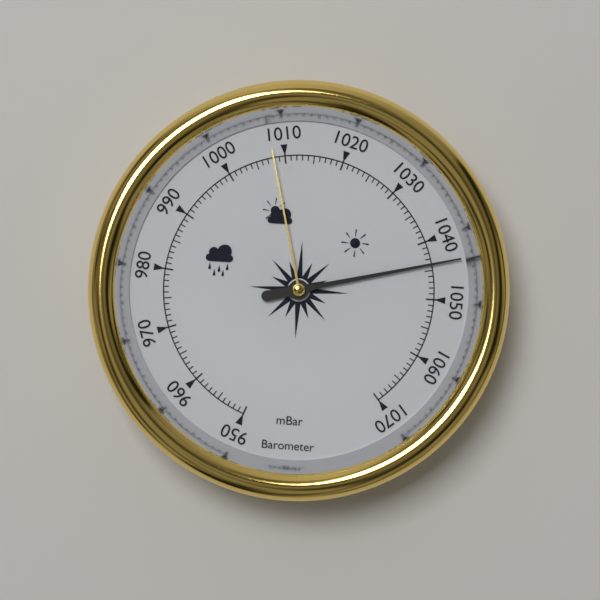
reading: 1044 mbar
